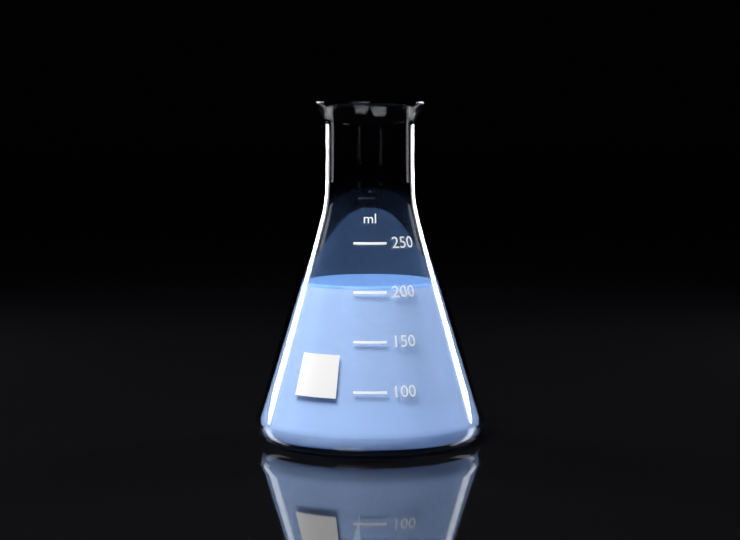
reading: 205 ml
